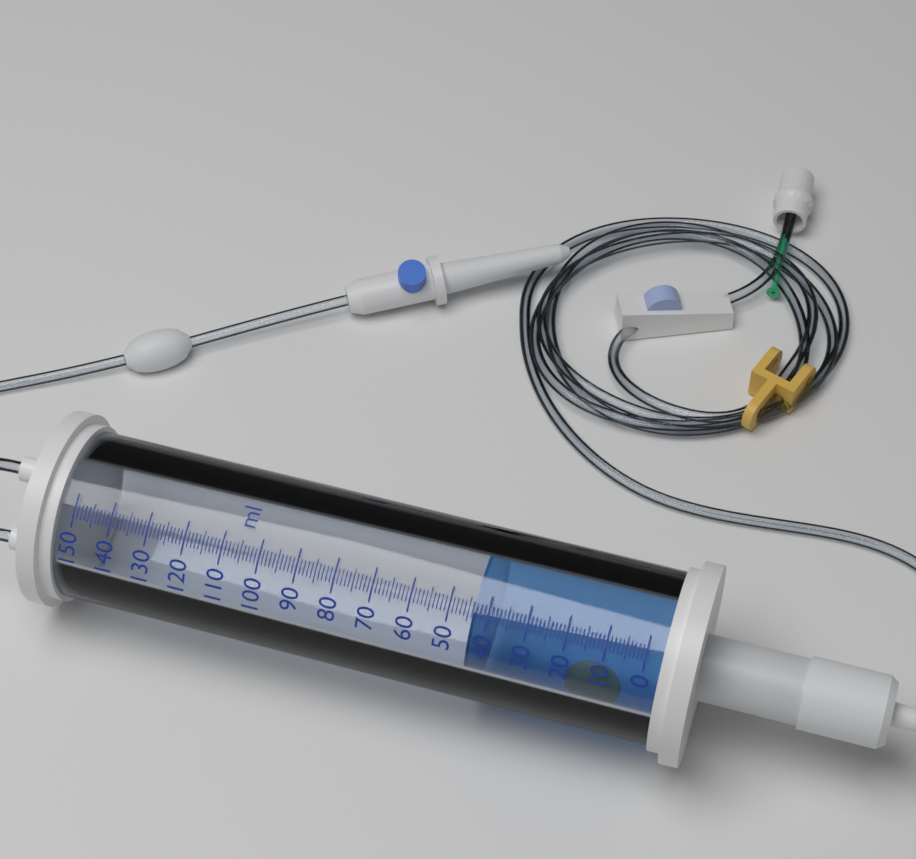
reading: 44 ml
